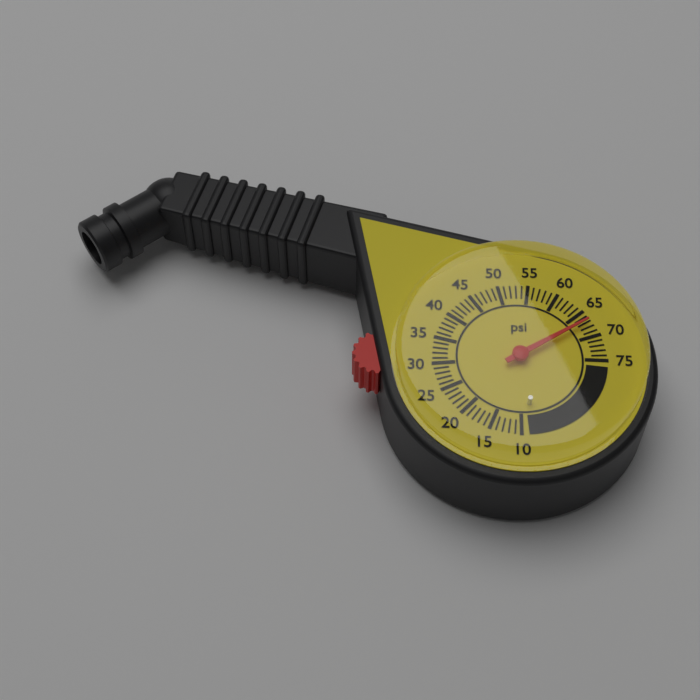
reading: 67 psi
